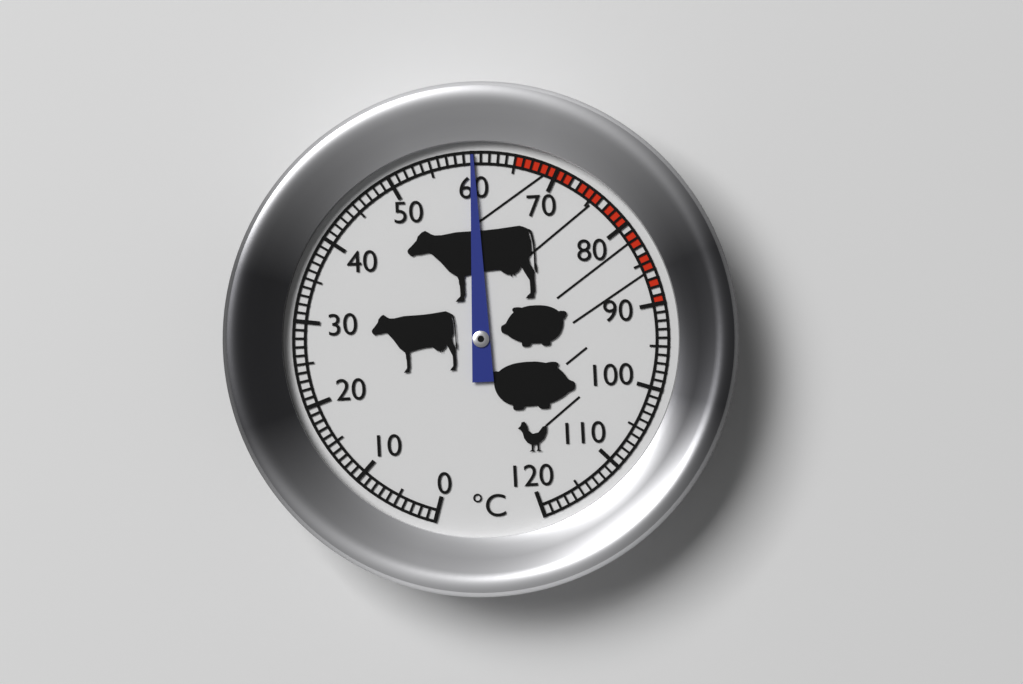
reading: 60 °C
